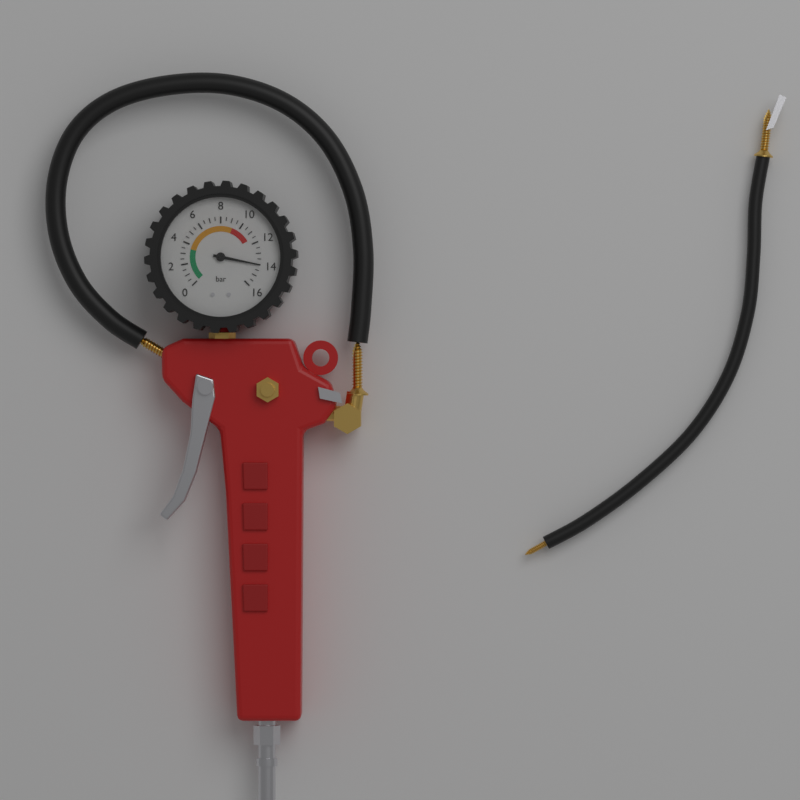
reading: 14.0 bar
